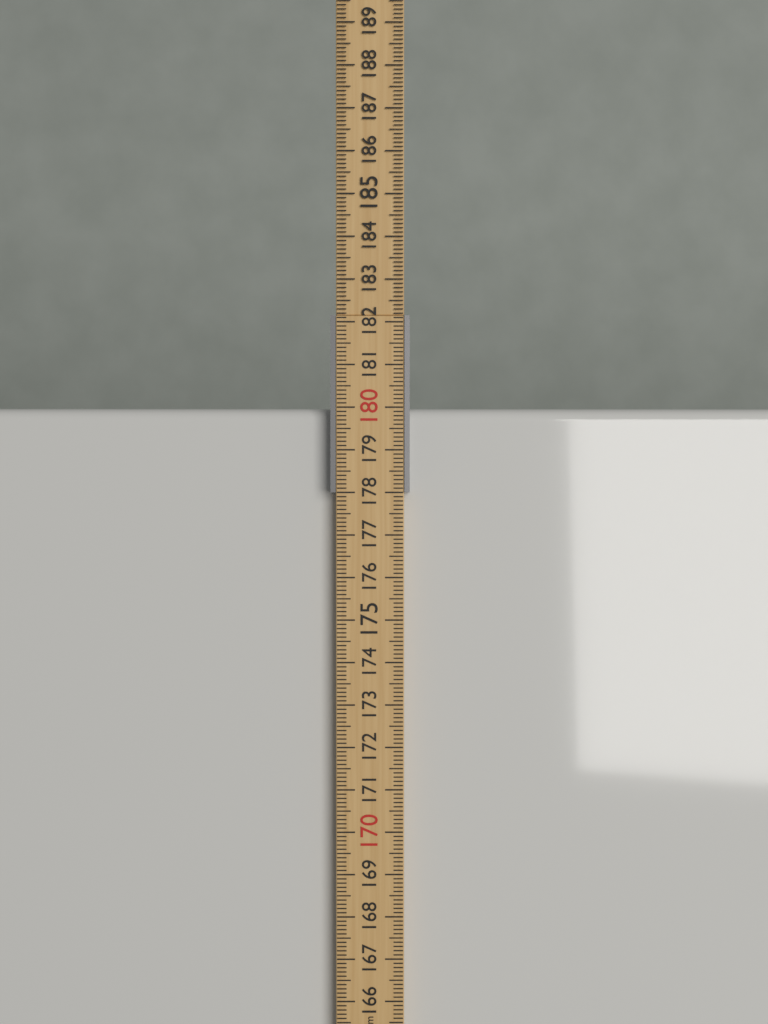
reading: 180.0 cm
